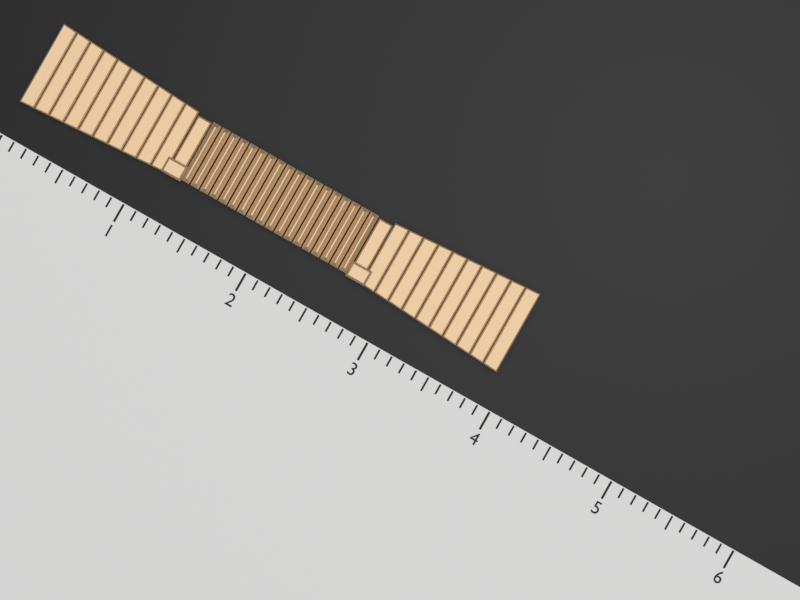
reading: 3.9 (no unit)
